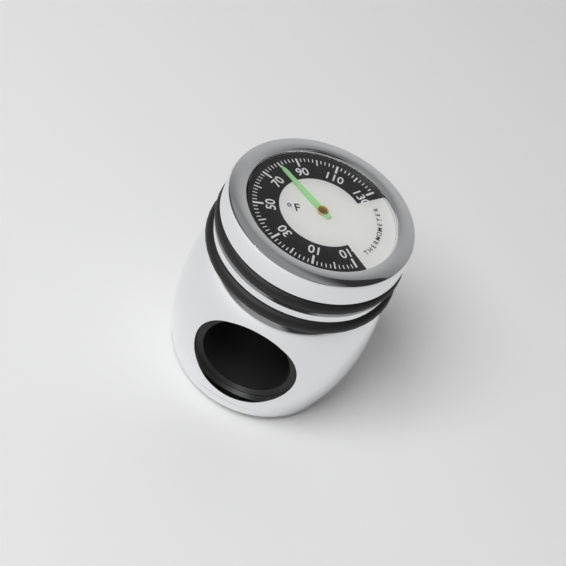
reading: 80 °F
